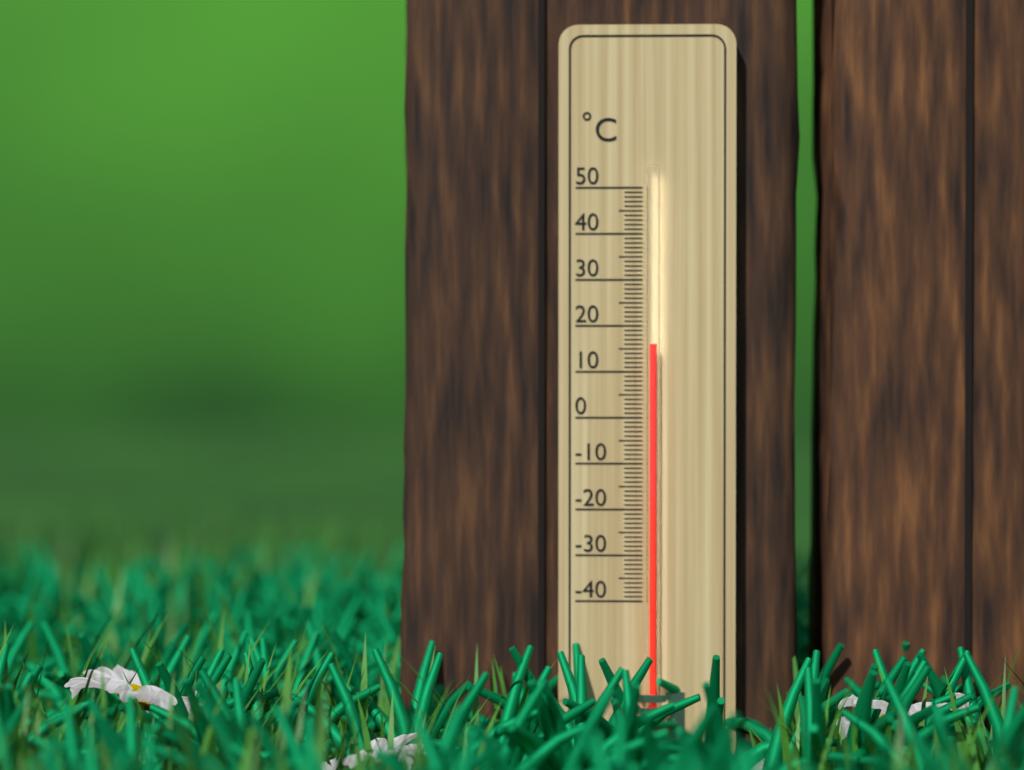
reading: 16 °C
